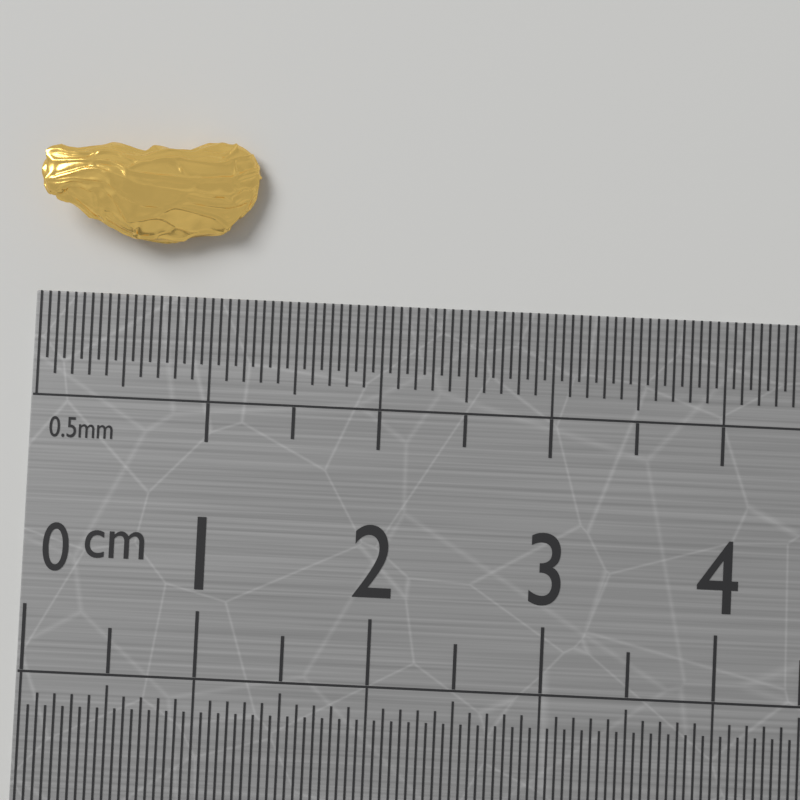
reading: 1.25 cm
